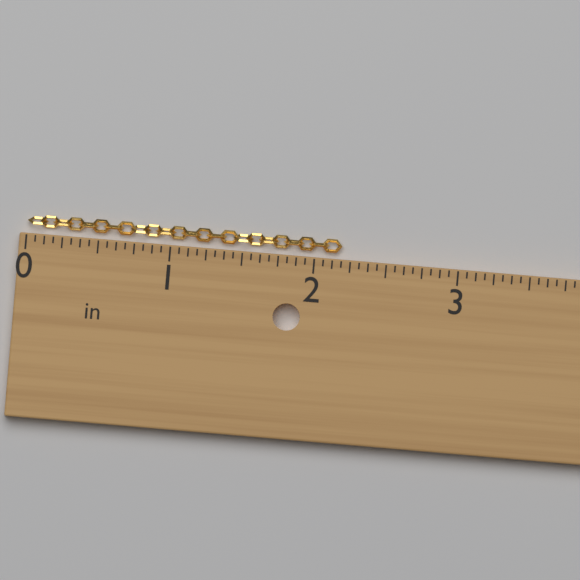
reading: 2.1875 in
